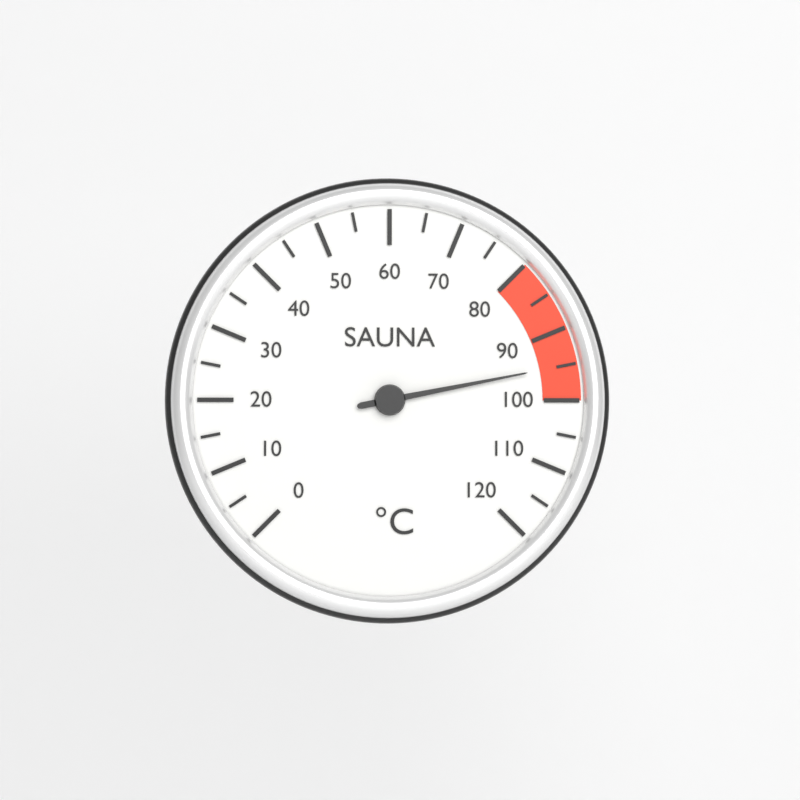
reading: 95 °C
